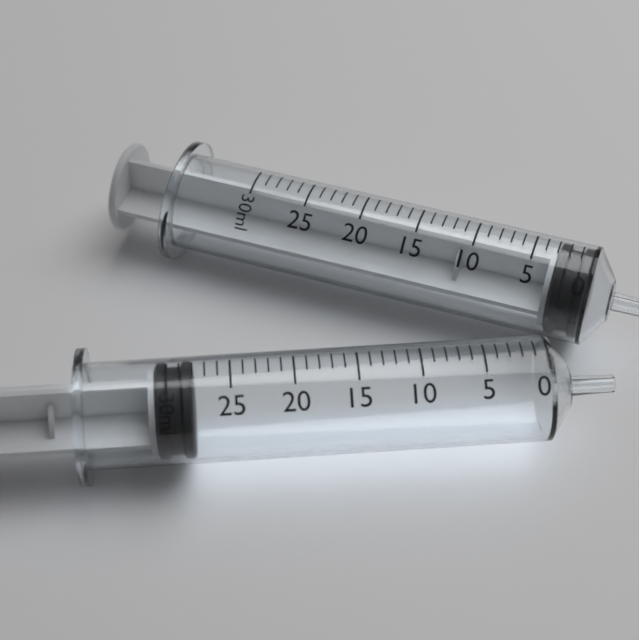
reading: 28 ml
